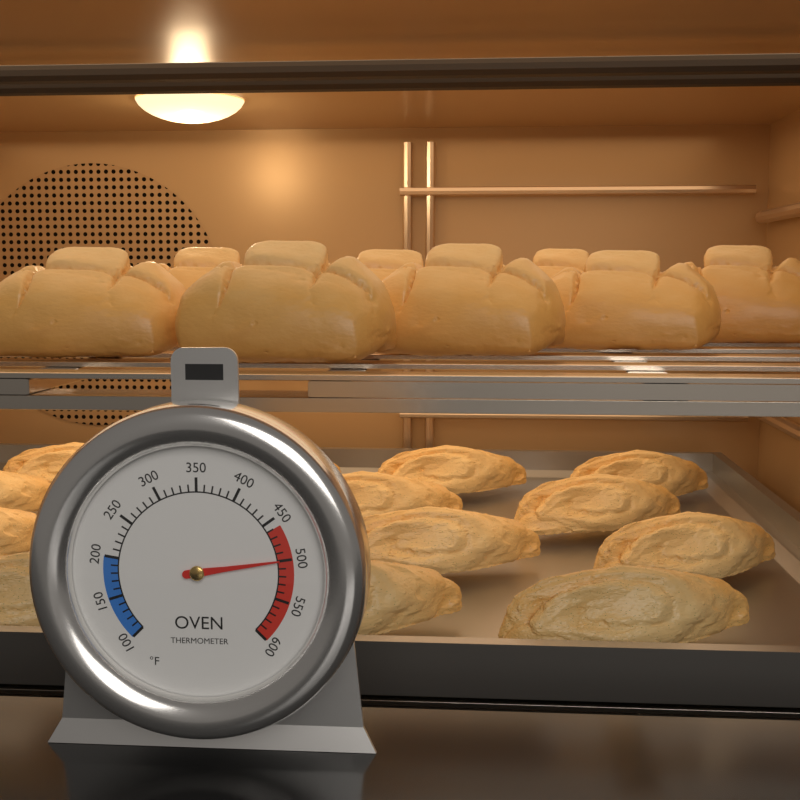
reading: 500 °F
